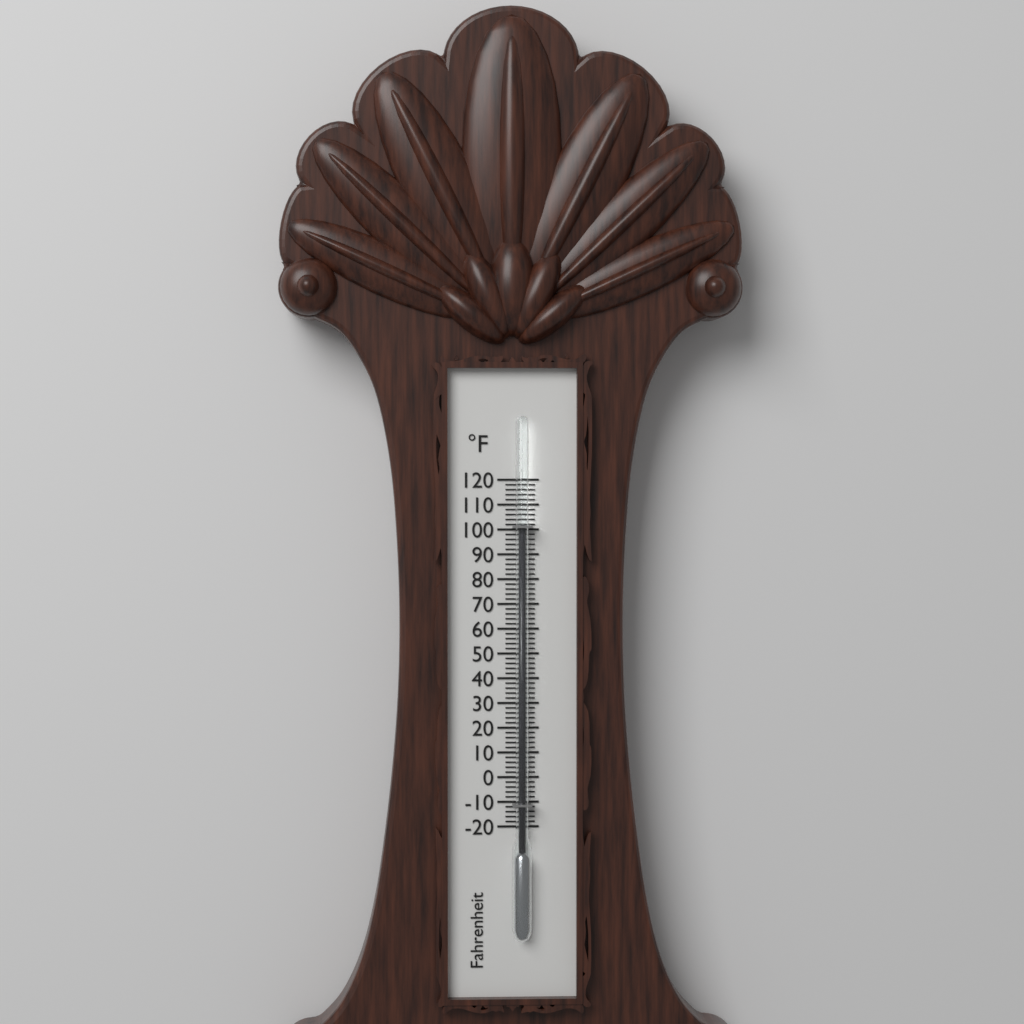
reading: 102 °F
